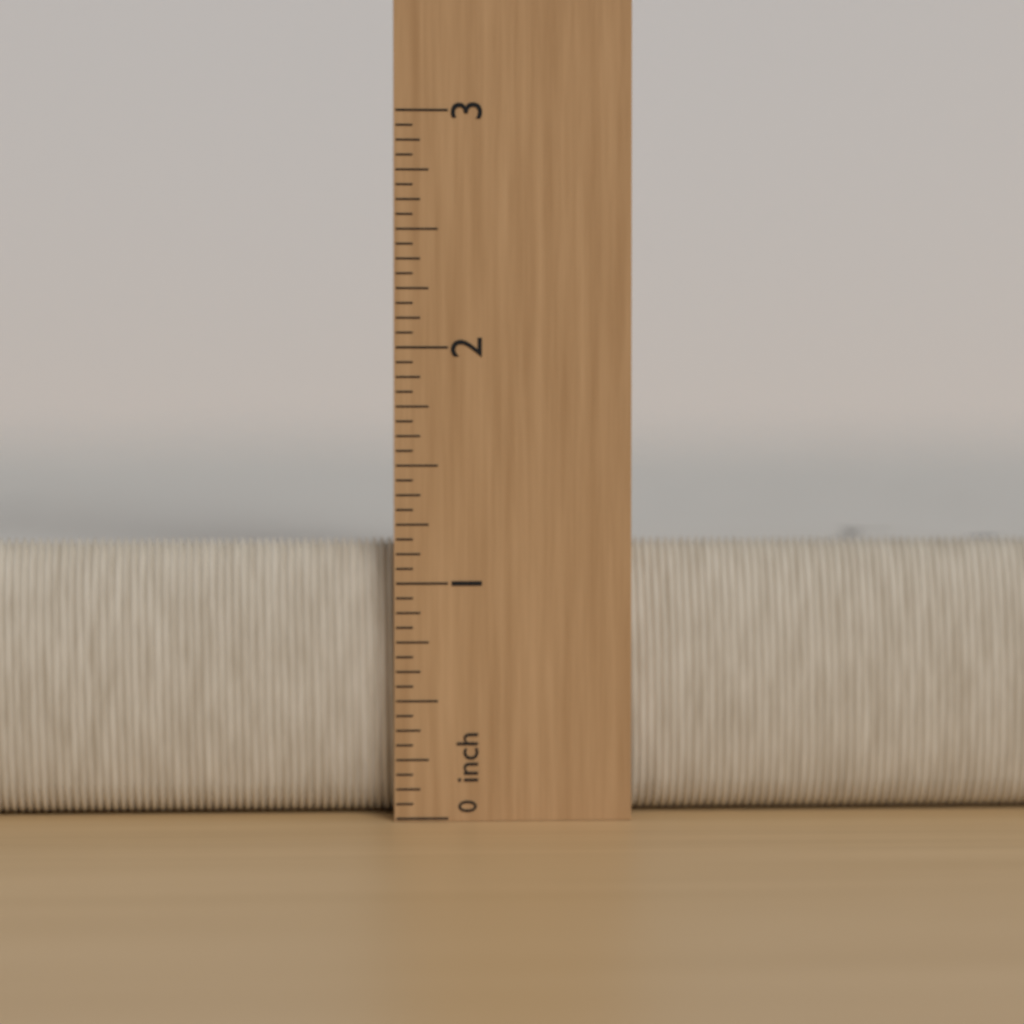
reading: 1.1875 inch
